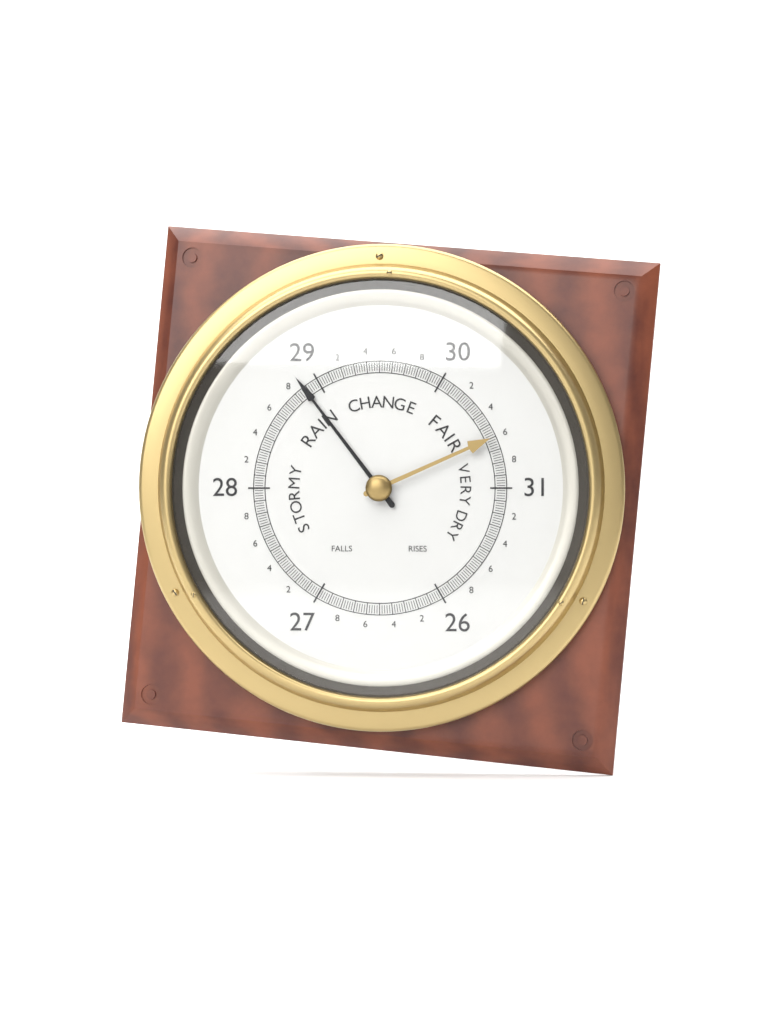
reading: 28.88 (no unit)
